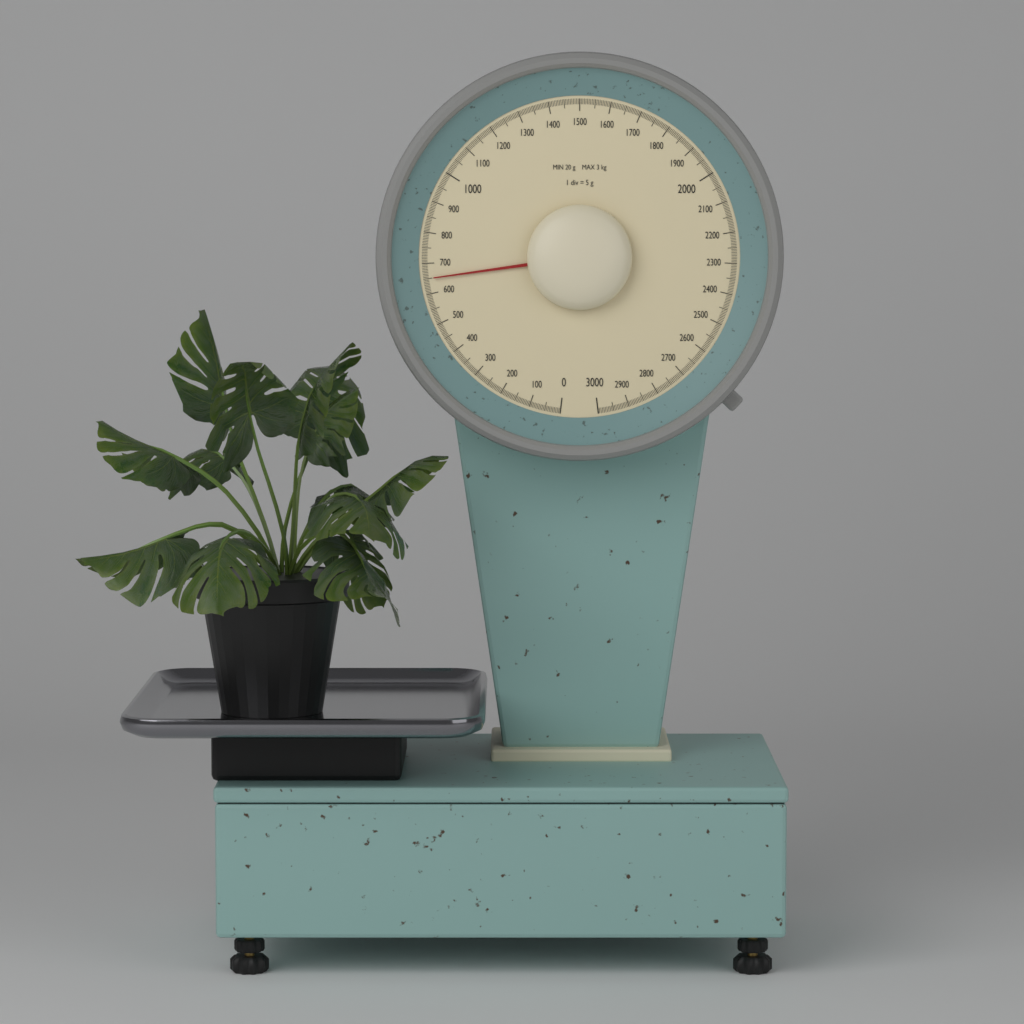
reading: 650 g
